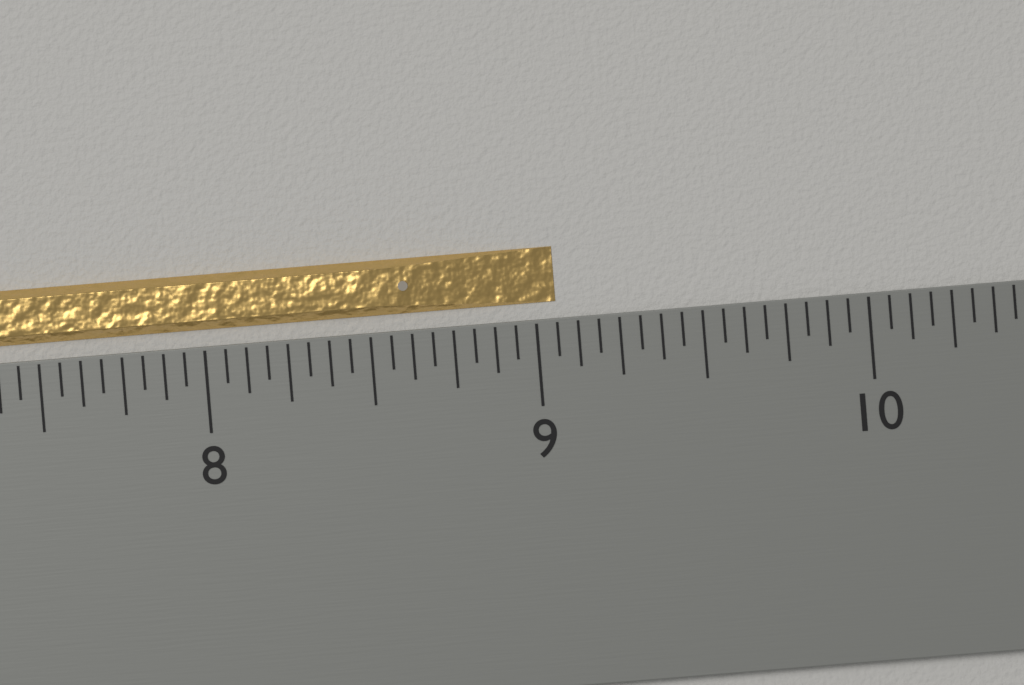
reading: 9.0625 inch
